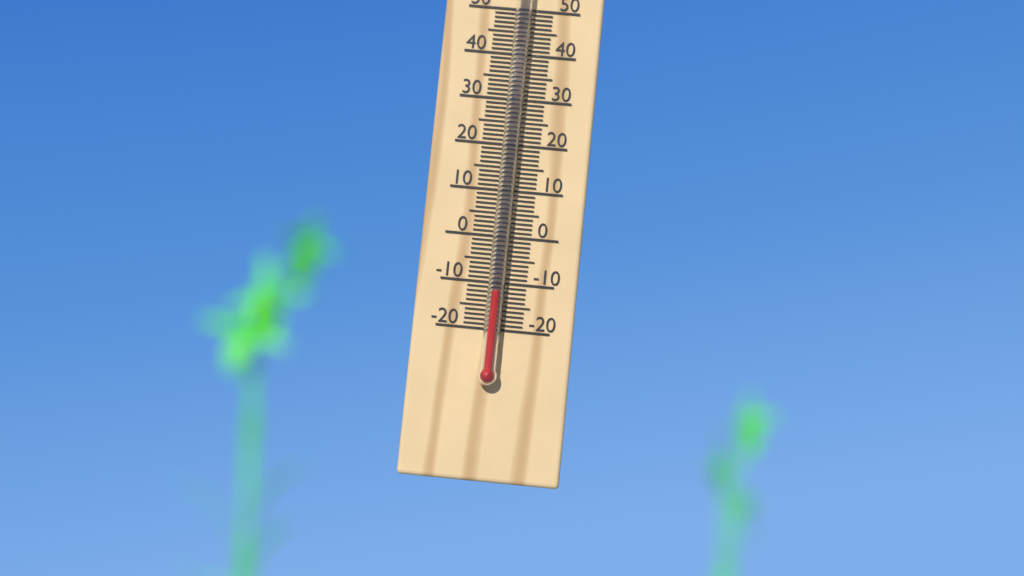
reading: -12 °C
